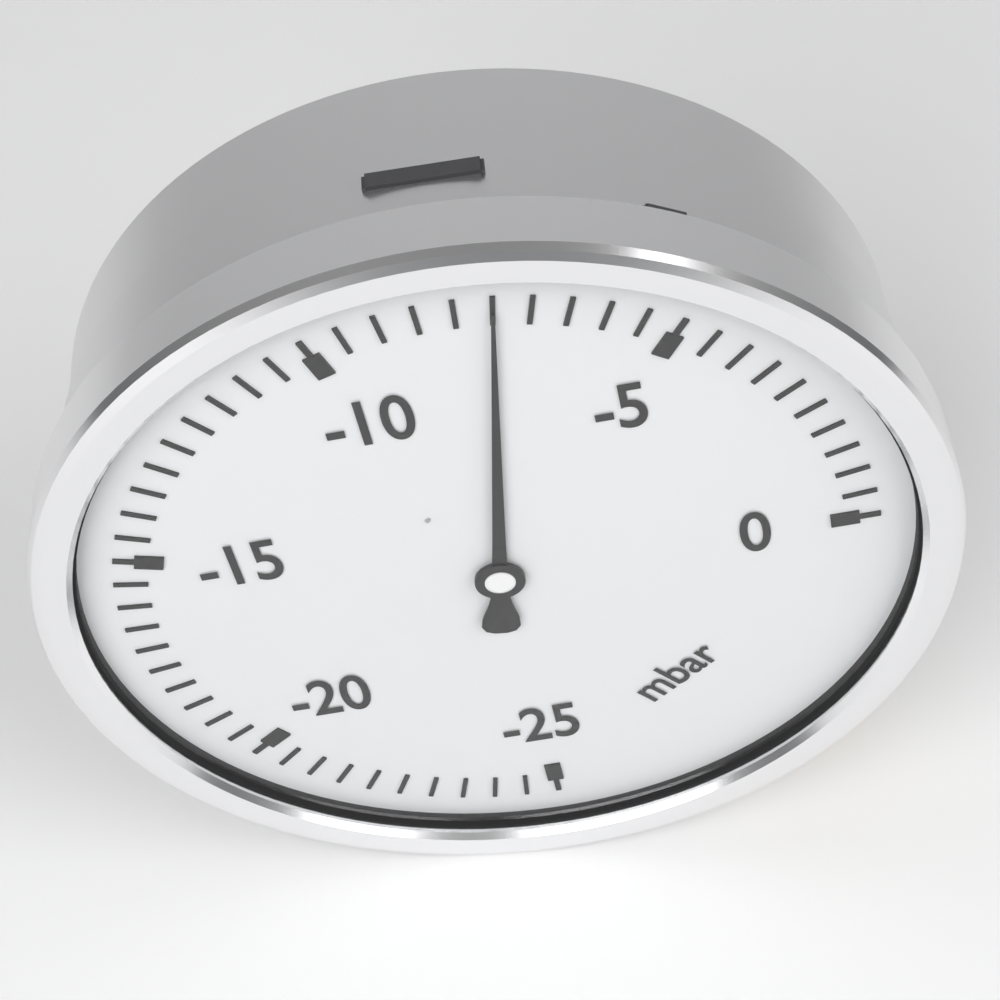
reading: -7.5 mbar
